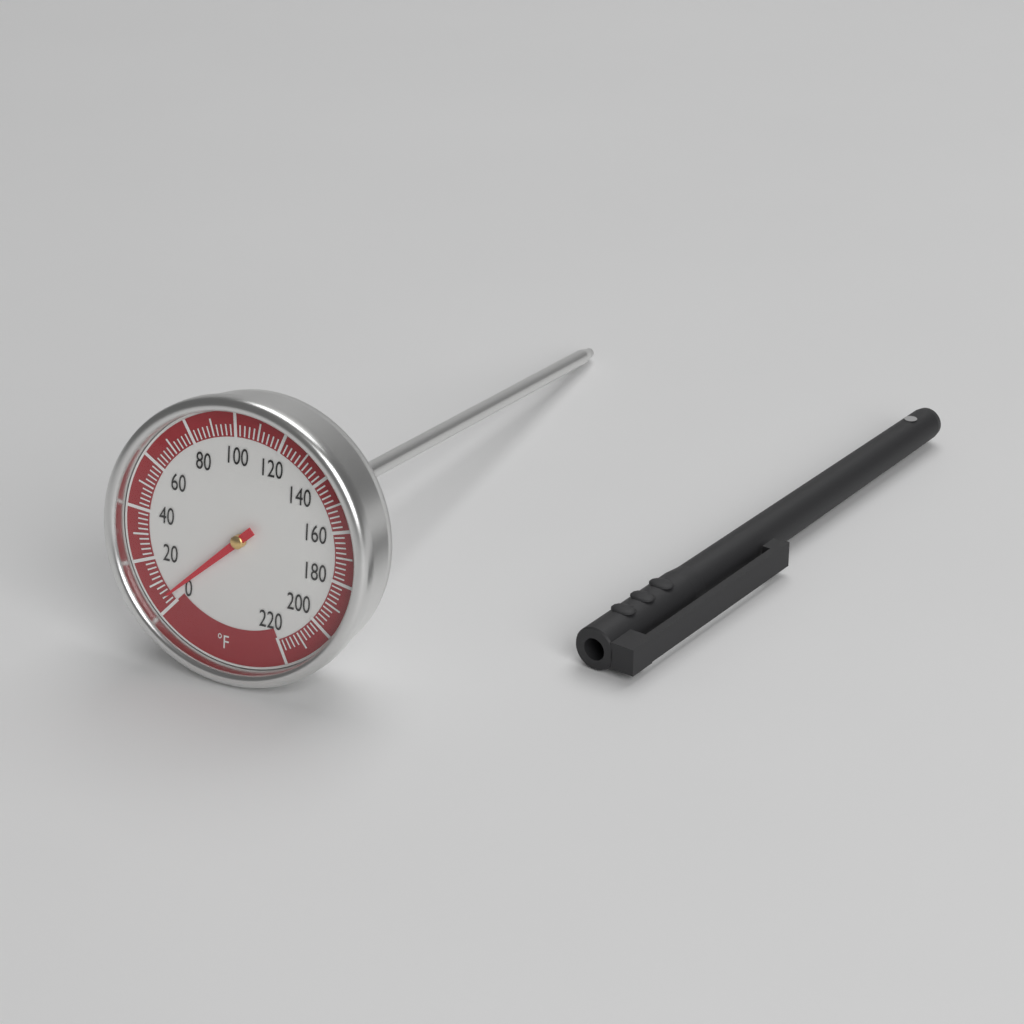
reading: 4 °F
